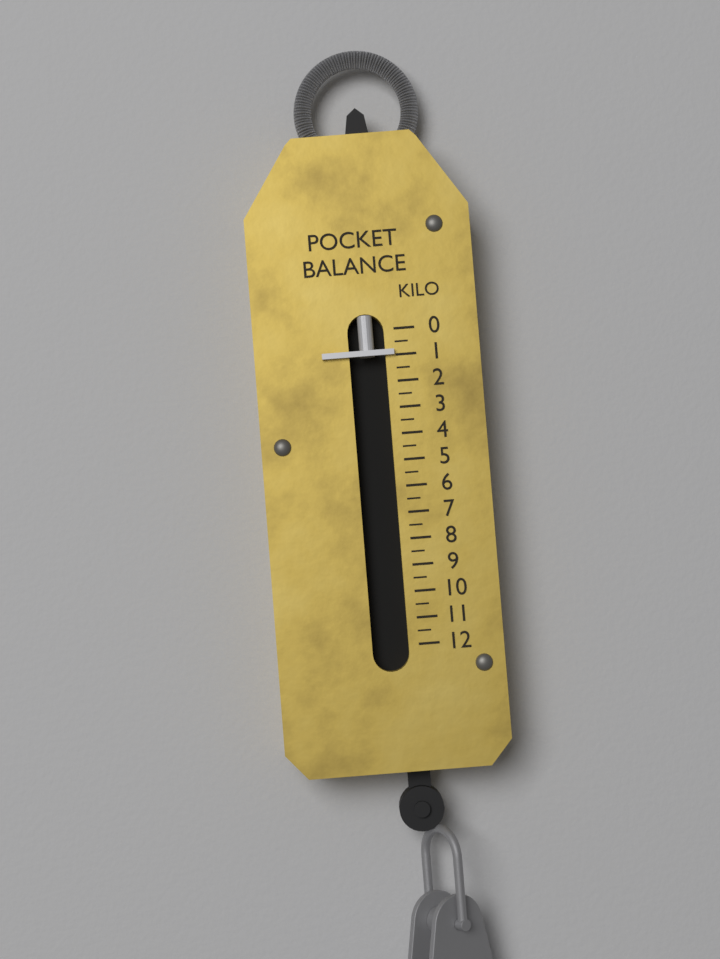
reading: 1.0 kg
